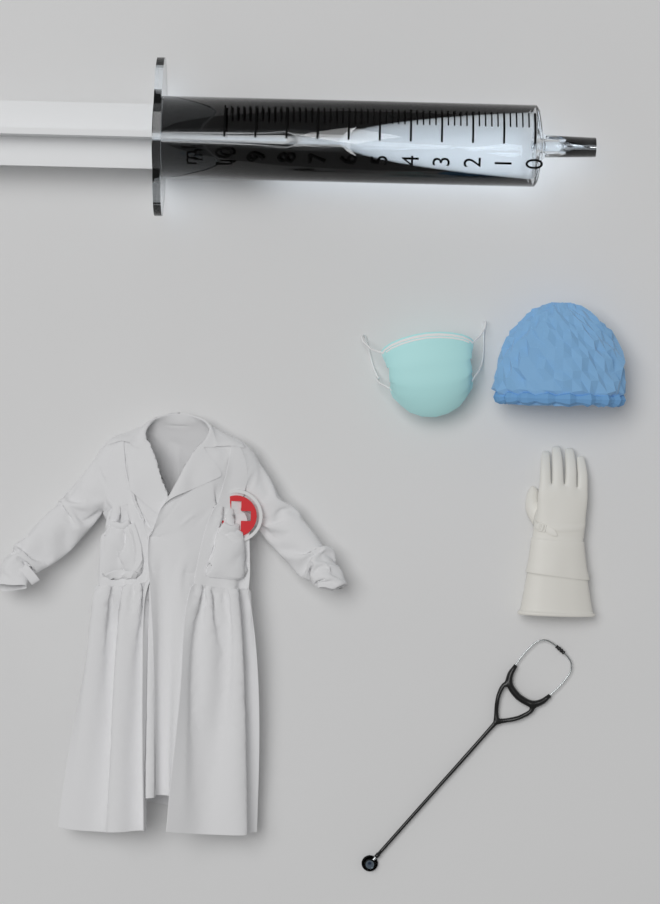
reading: 9.4 ml
